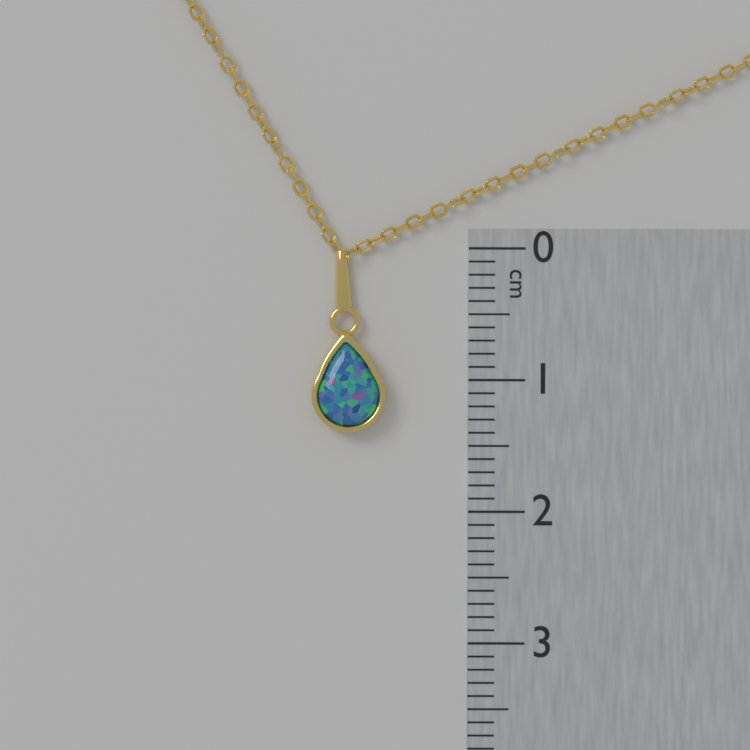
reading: 1.4 cm
